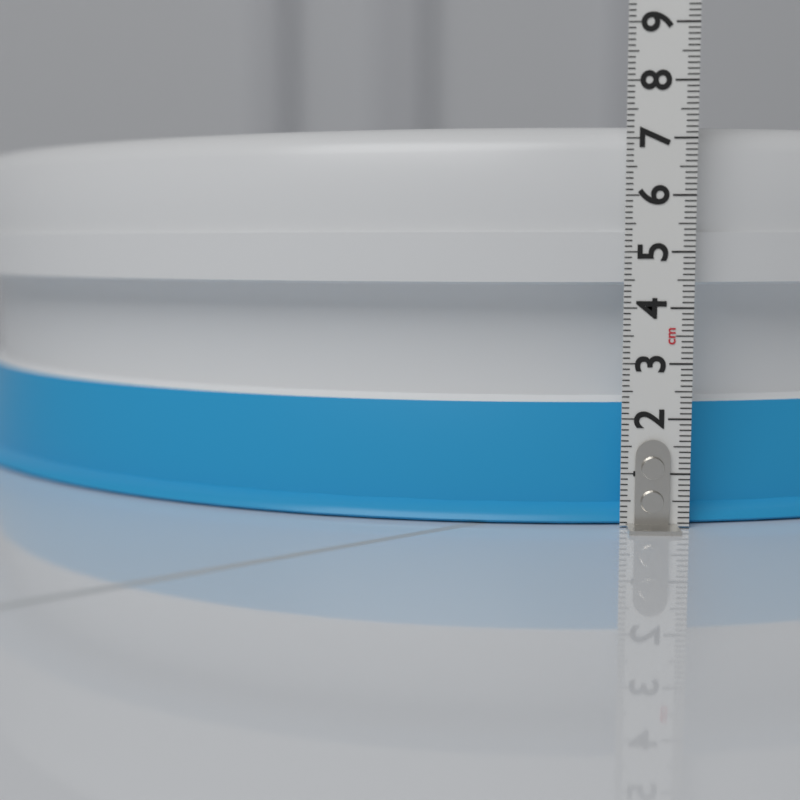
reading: 7.3 cm
